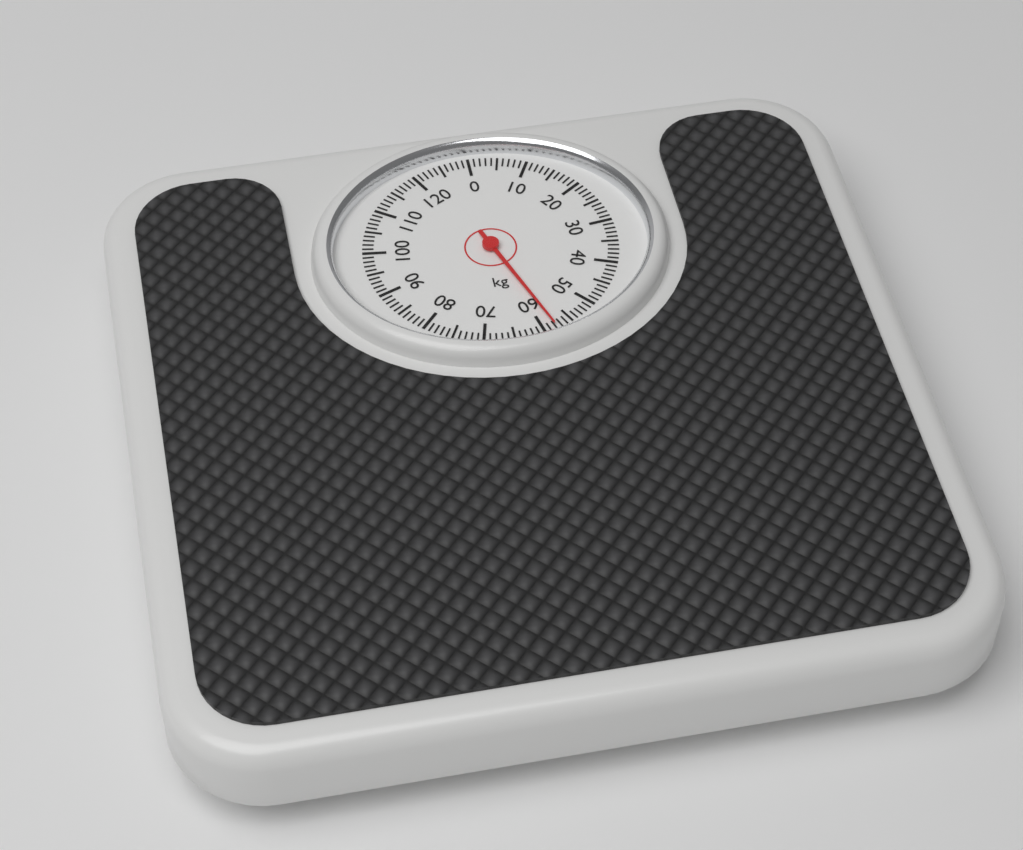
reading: 58 kg
